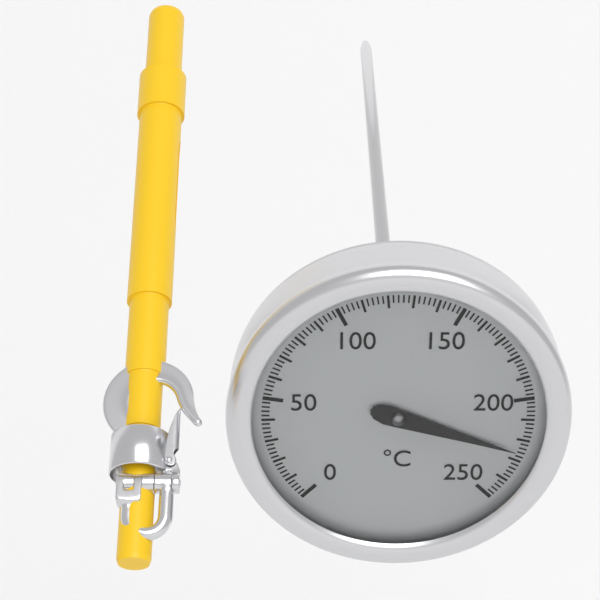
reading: 226 °C
